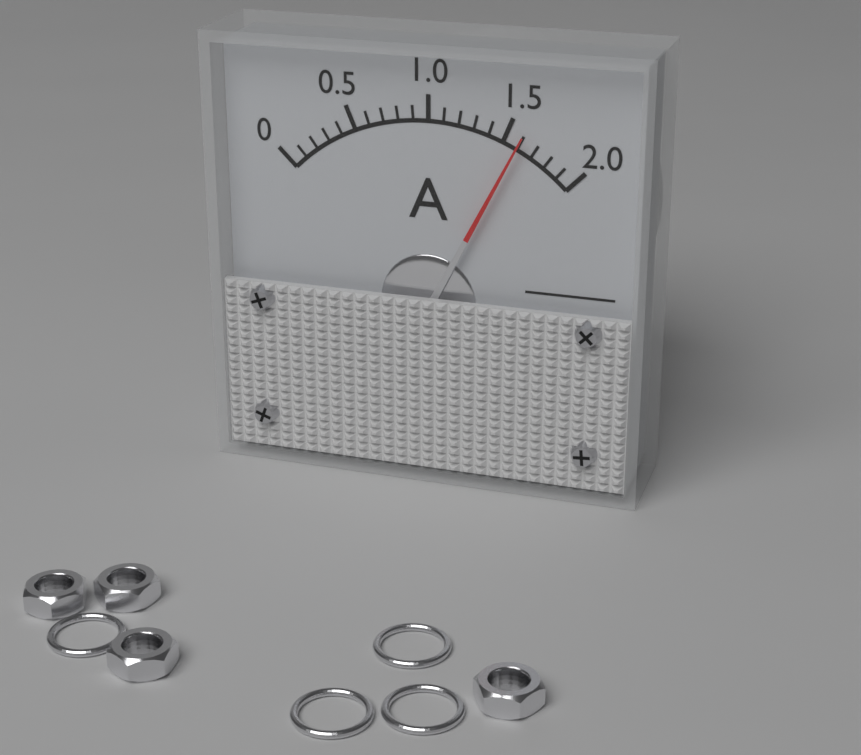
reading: 1.6 A
